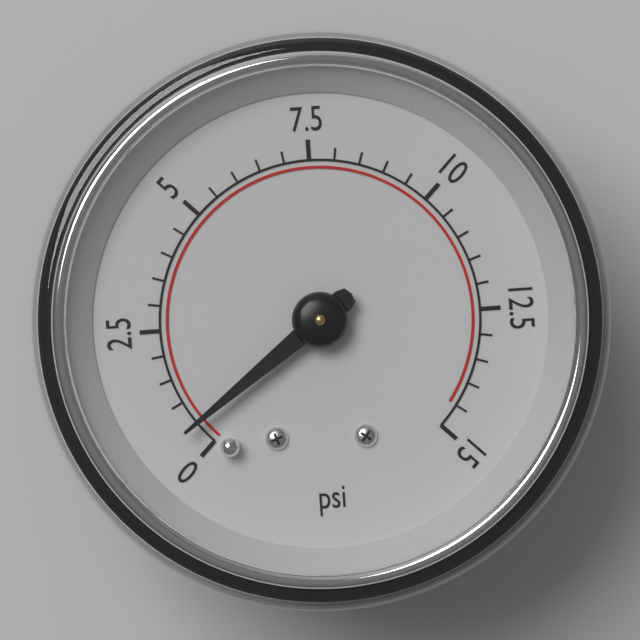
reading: 0.5 psi
